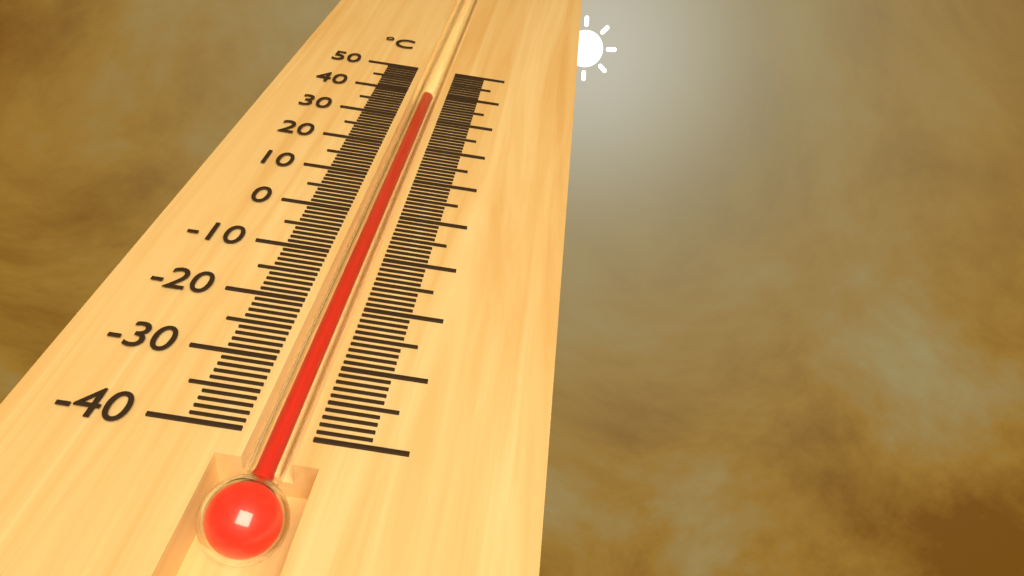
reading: 40 °C
